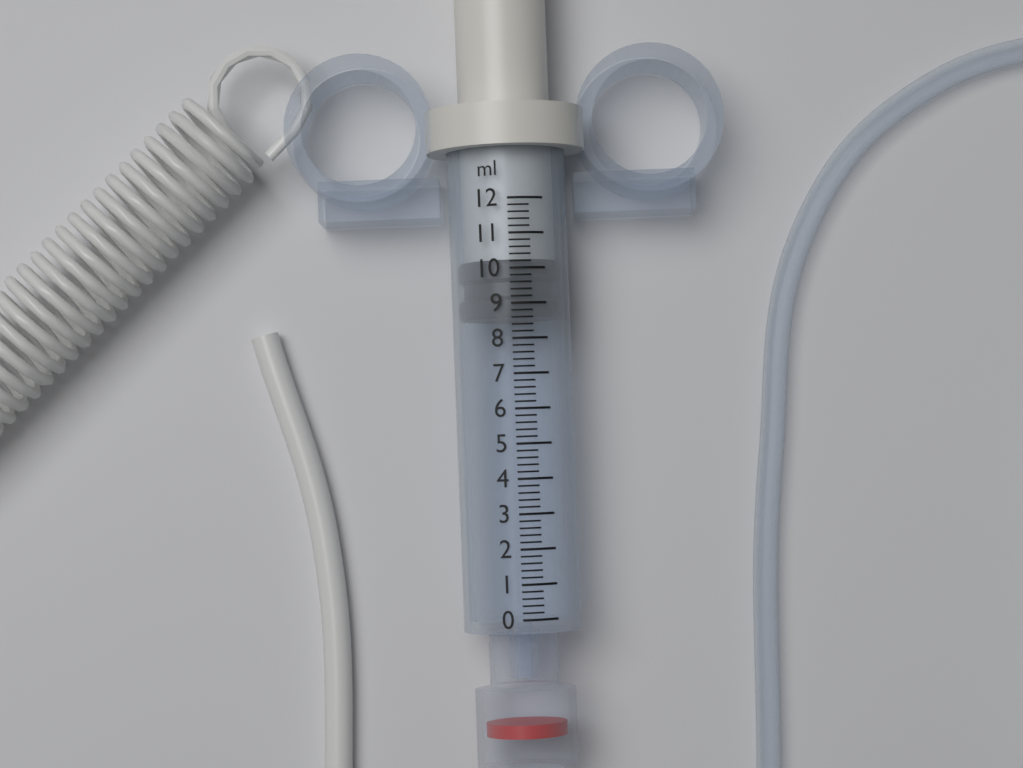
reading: 8.6 ml
